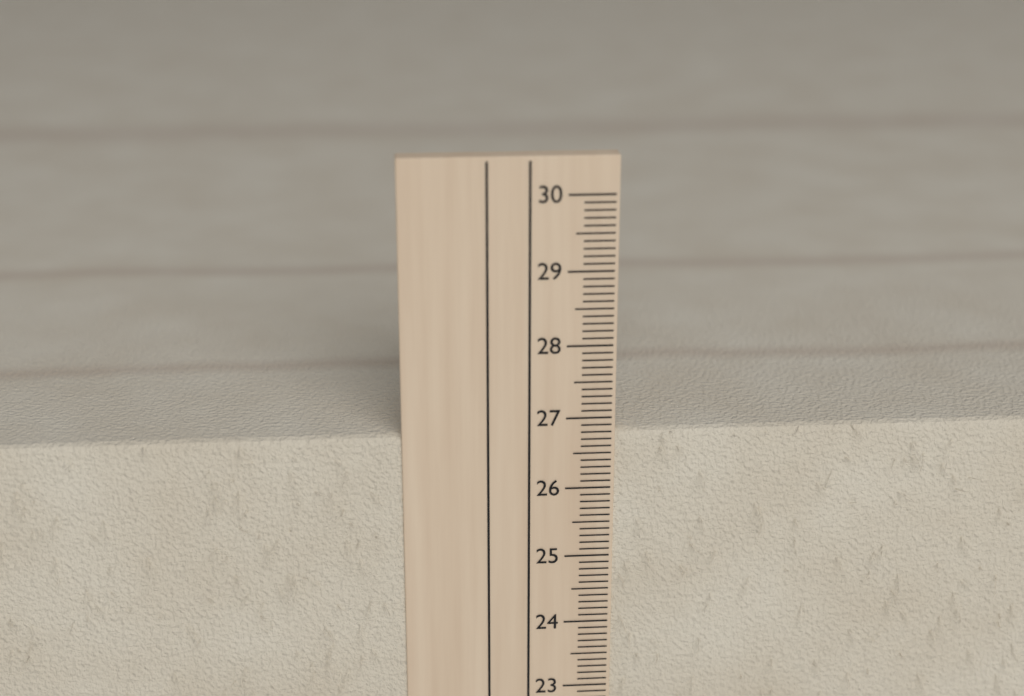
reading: 26.8 cm
